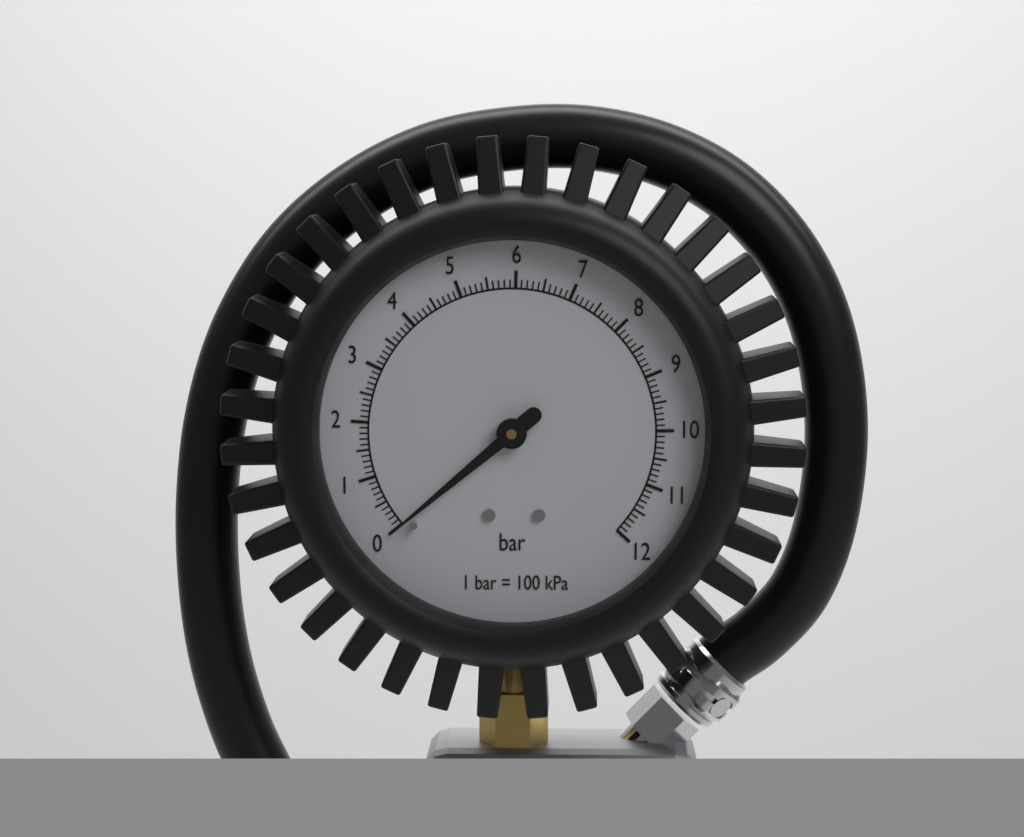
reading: 0.0 bar
